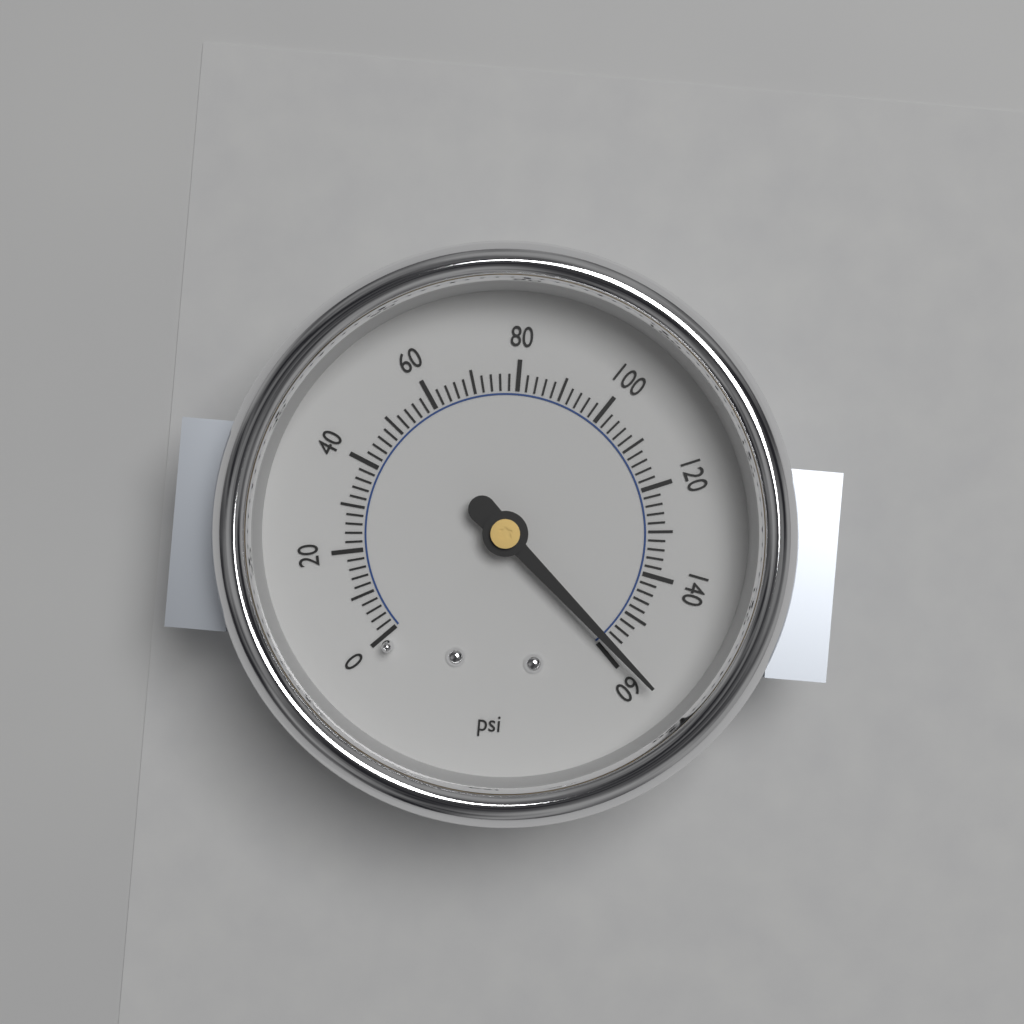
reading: 158 psi
